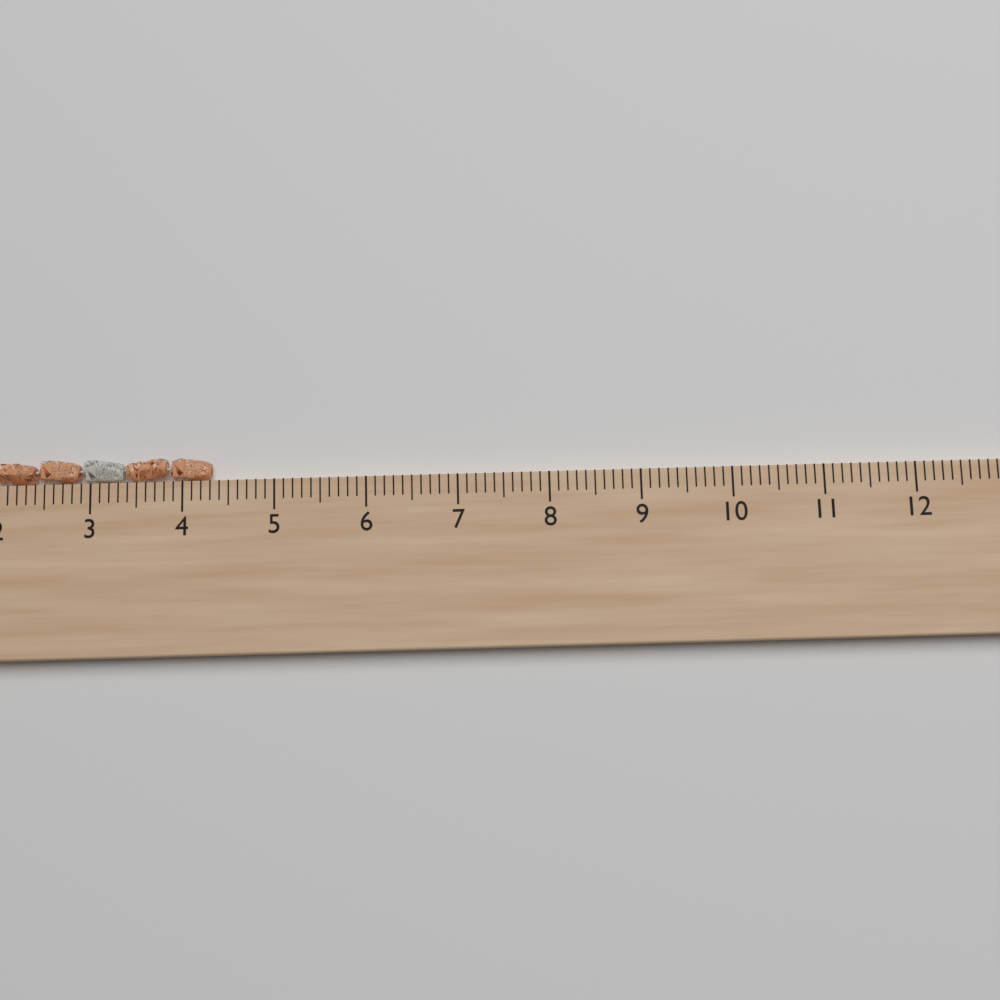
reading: 4.3 cm
